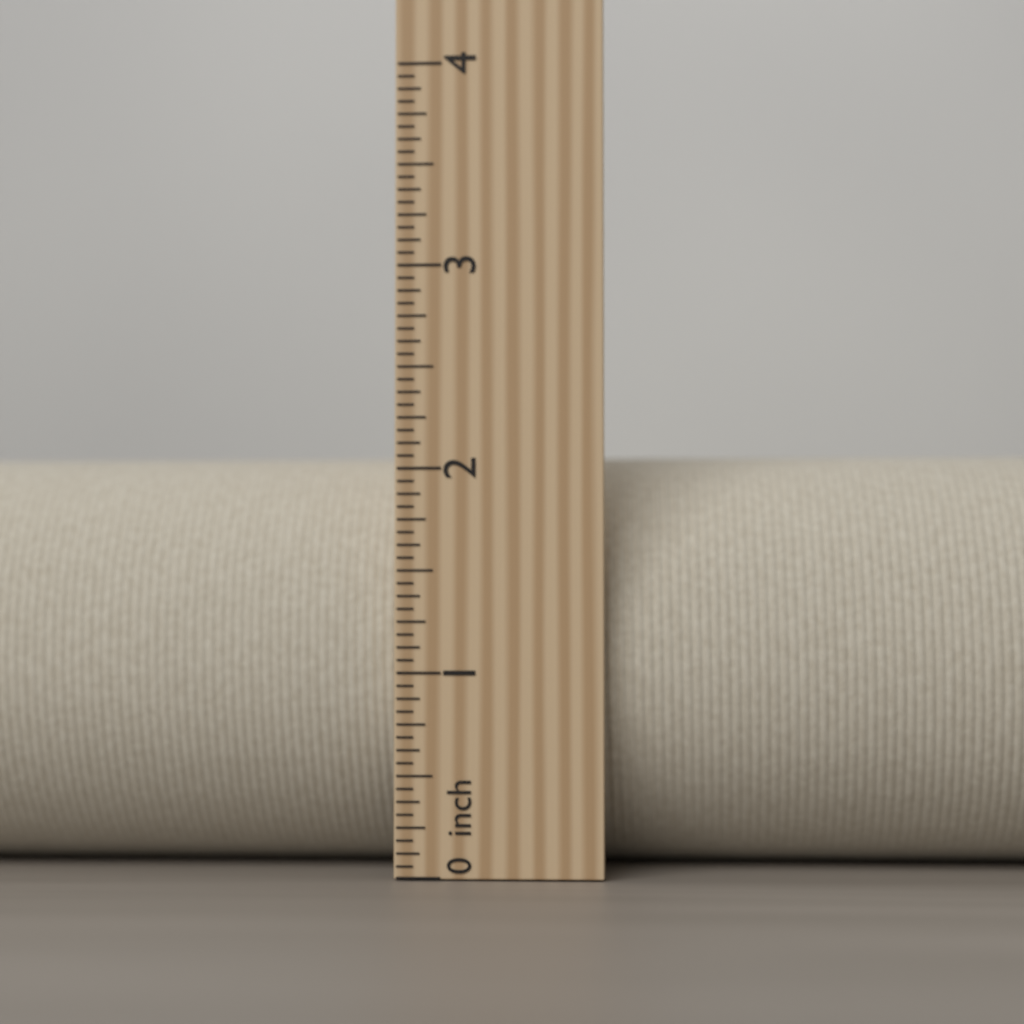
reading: 2.1250 inch
